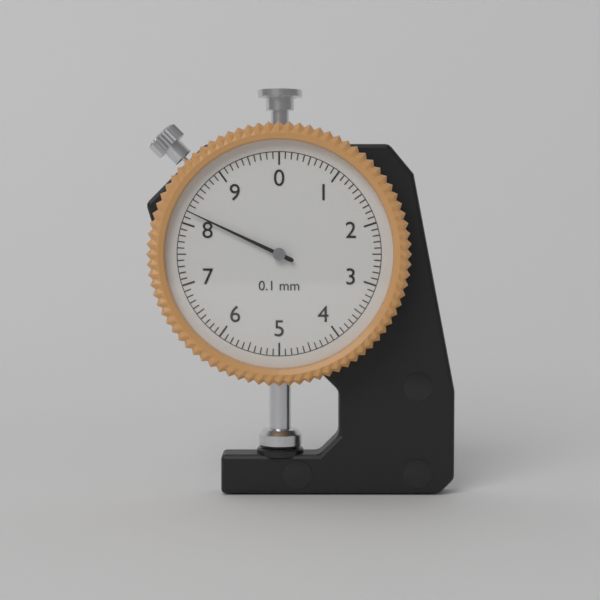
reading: 8.2 mm
